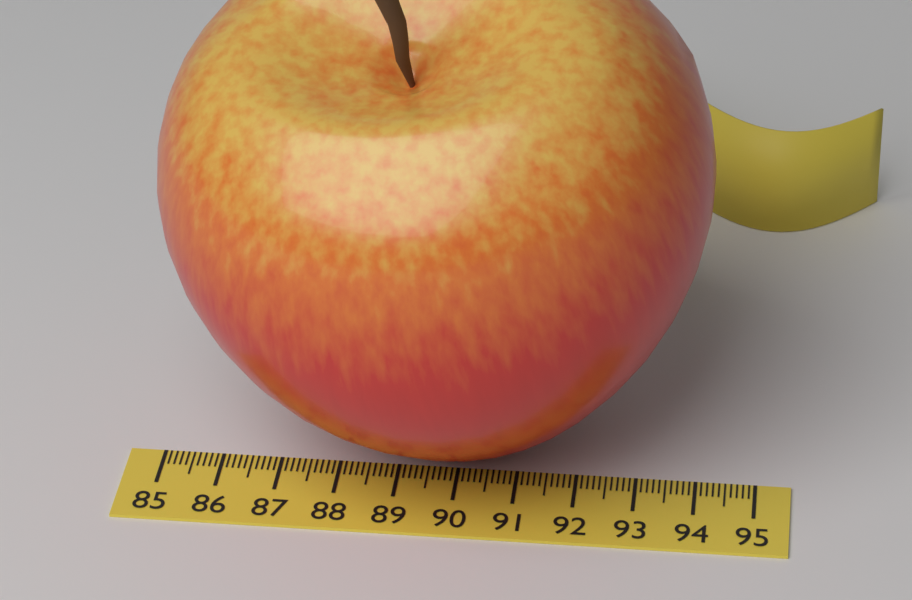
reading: 94.1 (no unit)
